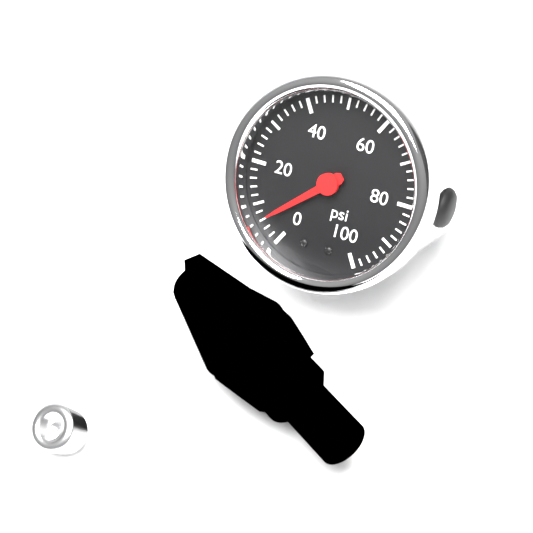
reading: 6 psi
